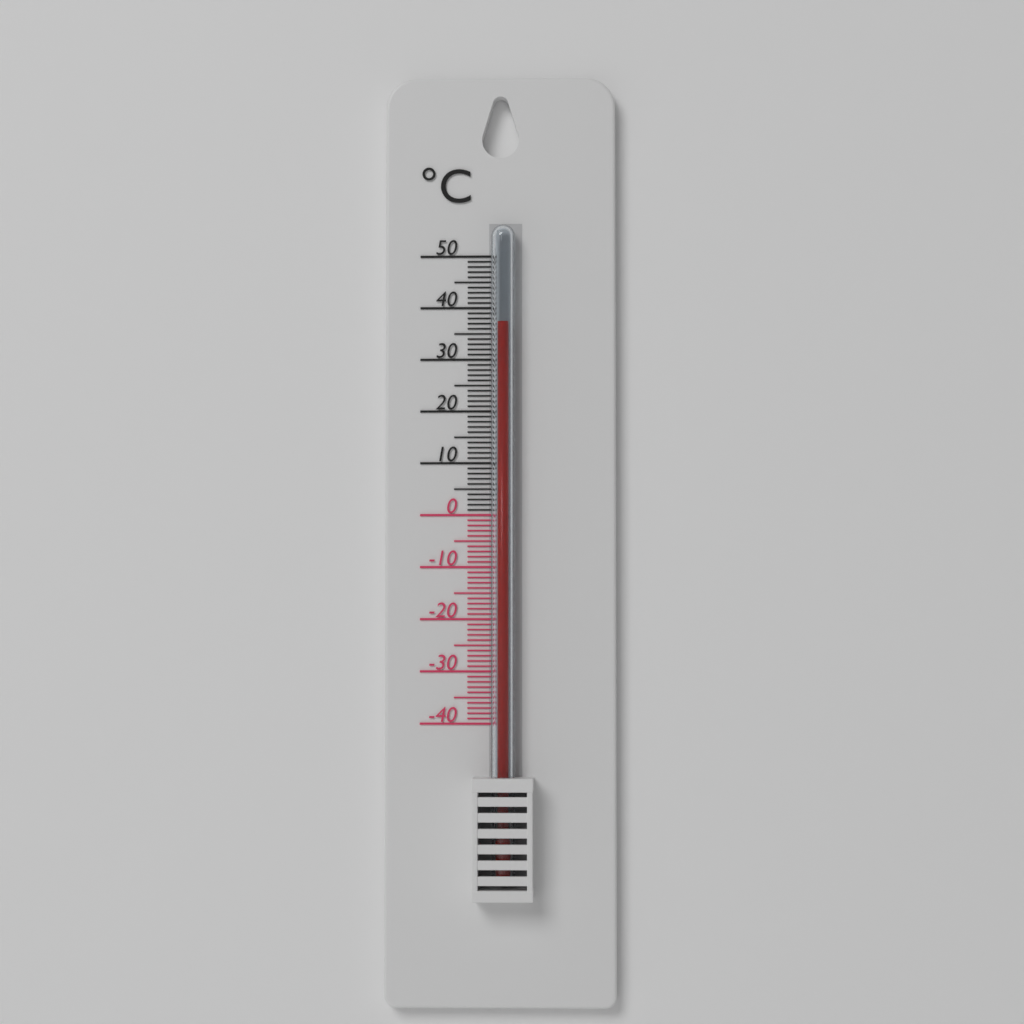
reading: 37 °C
